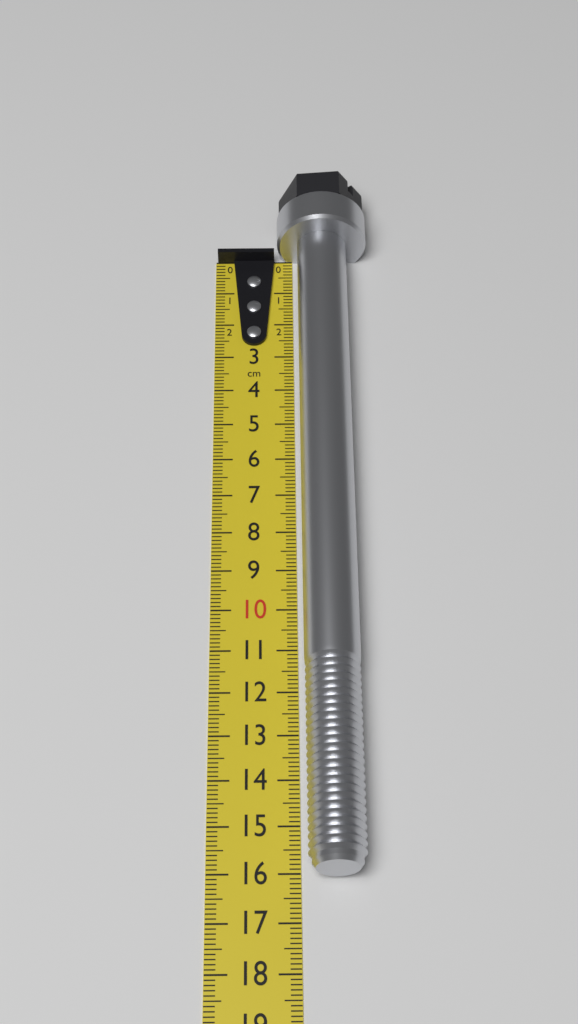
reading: 16.1 cm
